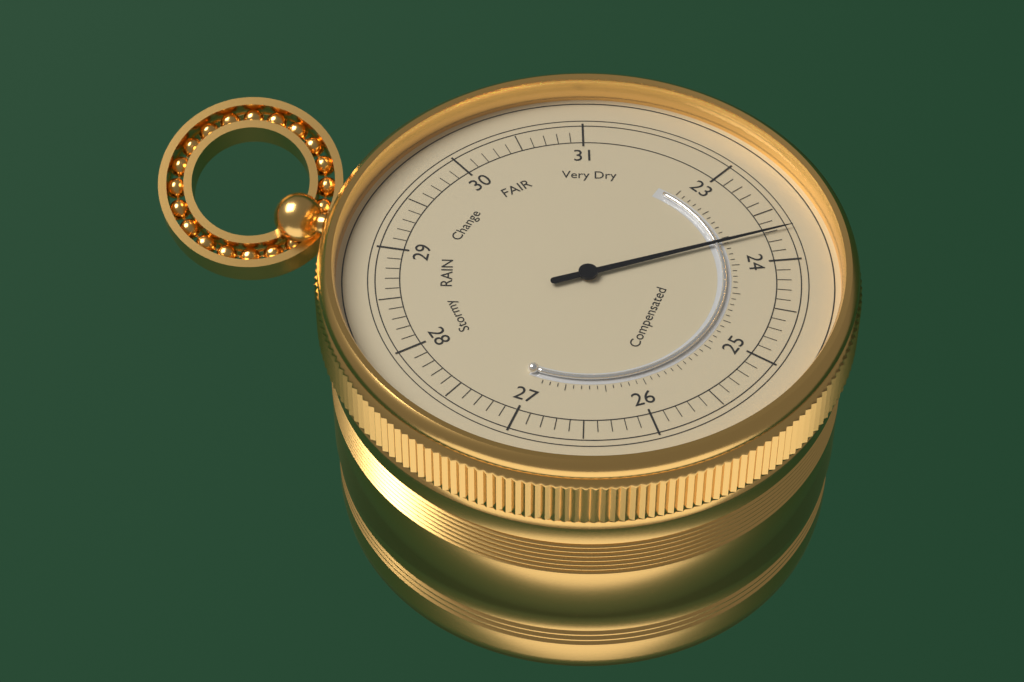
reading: 23.7 (no unit)
